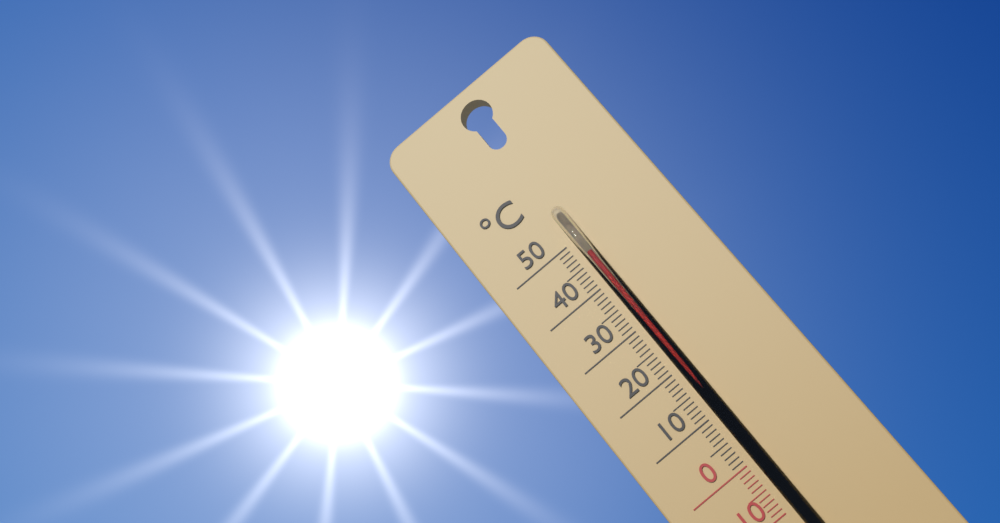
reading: 46 °C
